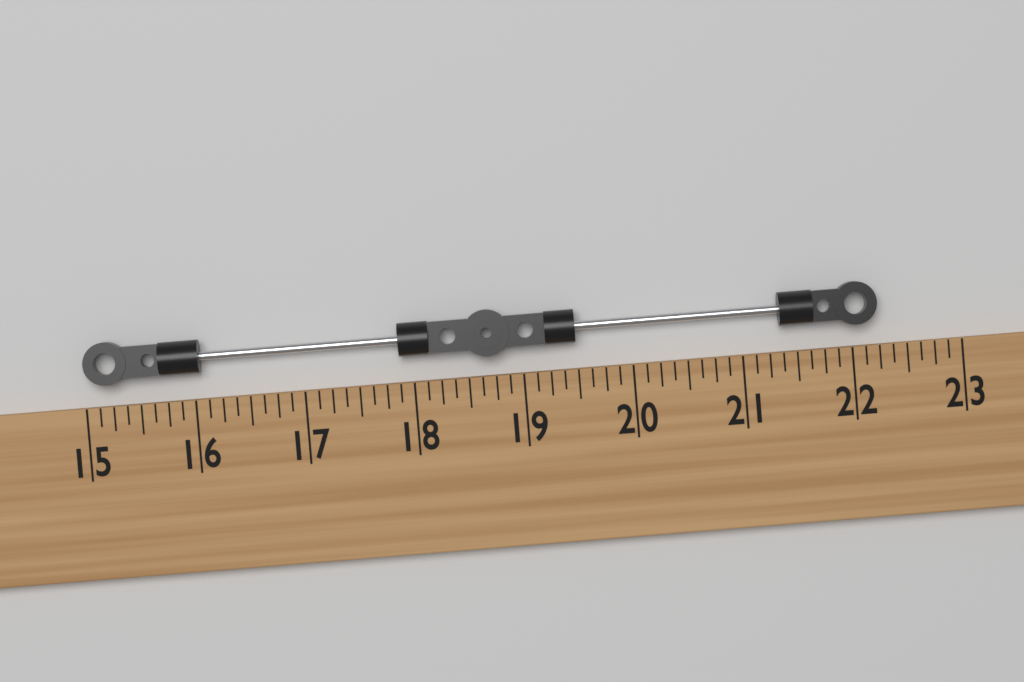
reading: 22.250 (no unit)
